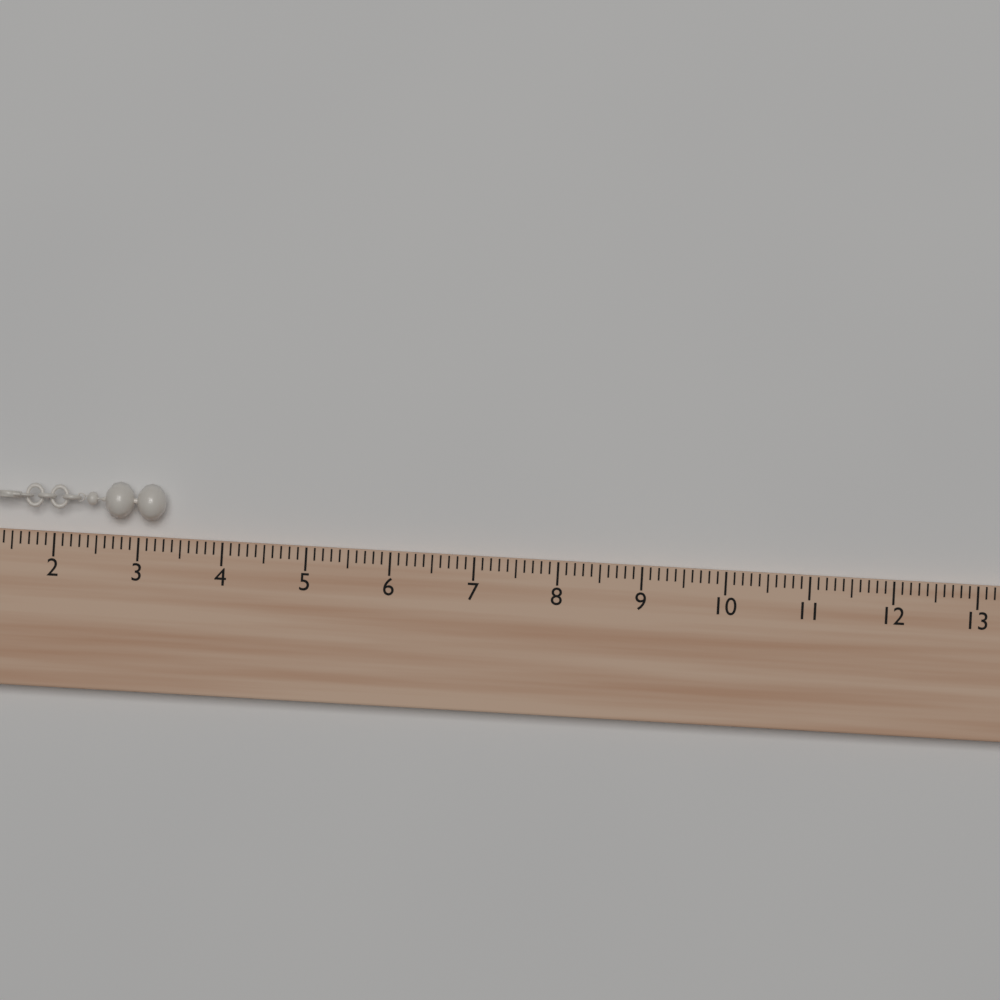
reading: 3.3 (no unit)
